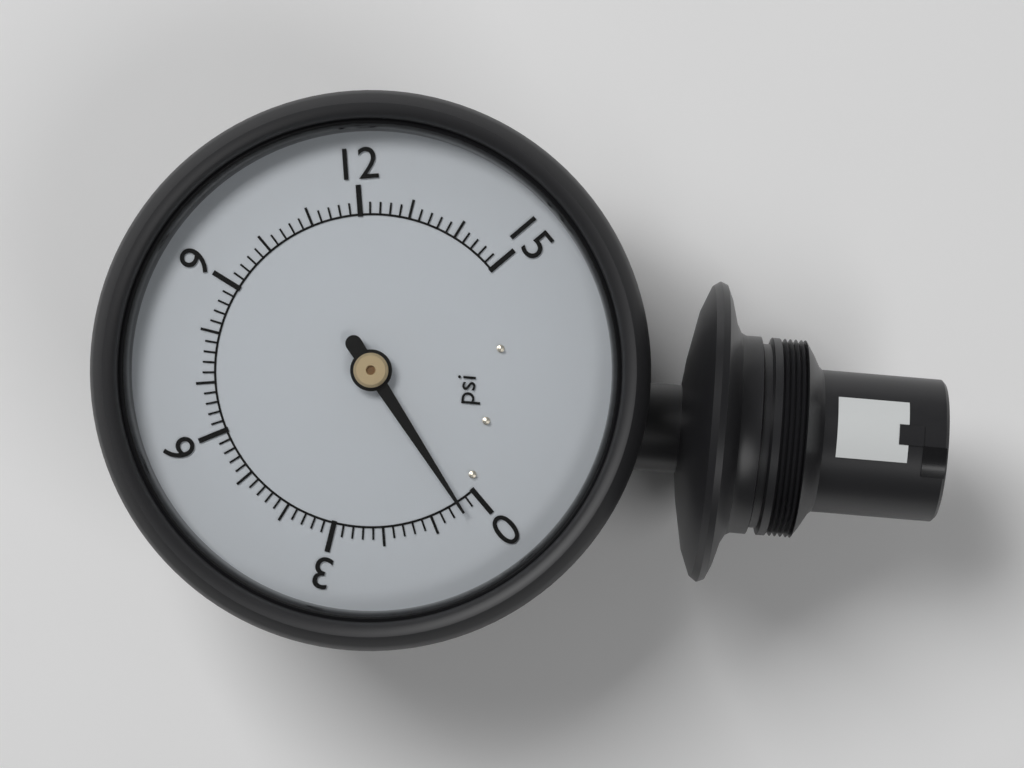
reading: 0.4 psi
